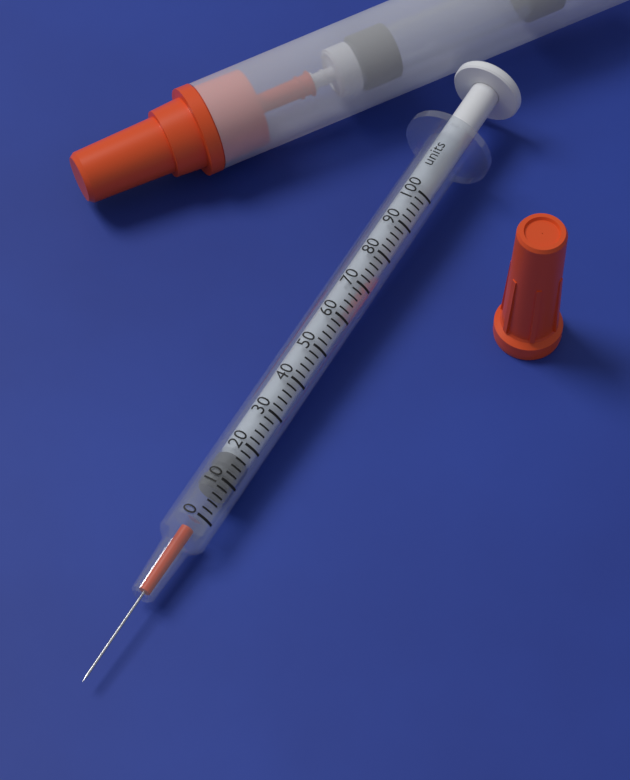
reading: 8 units
